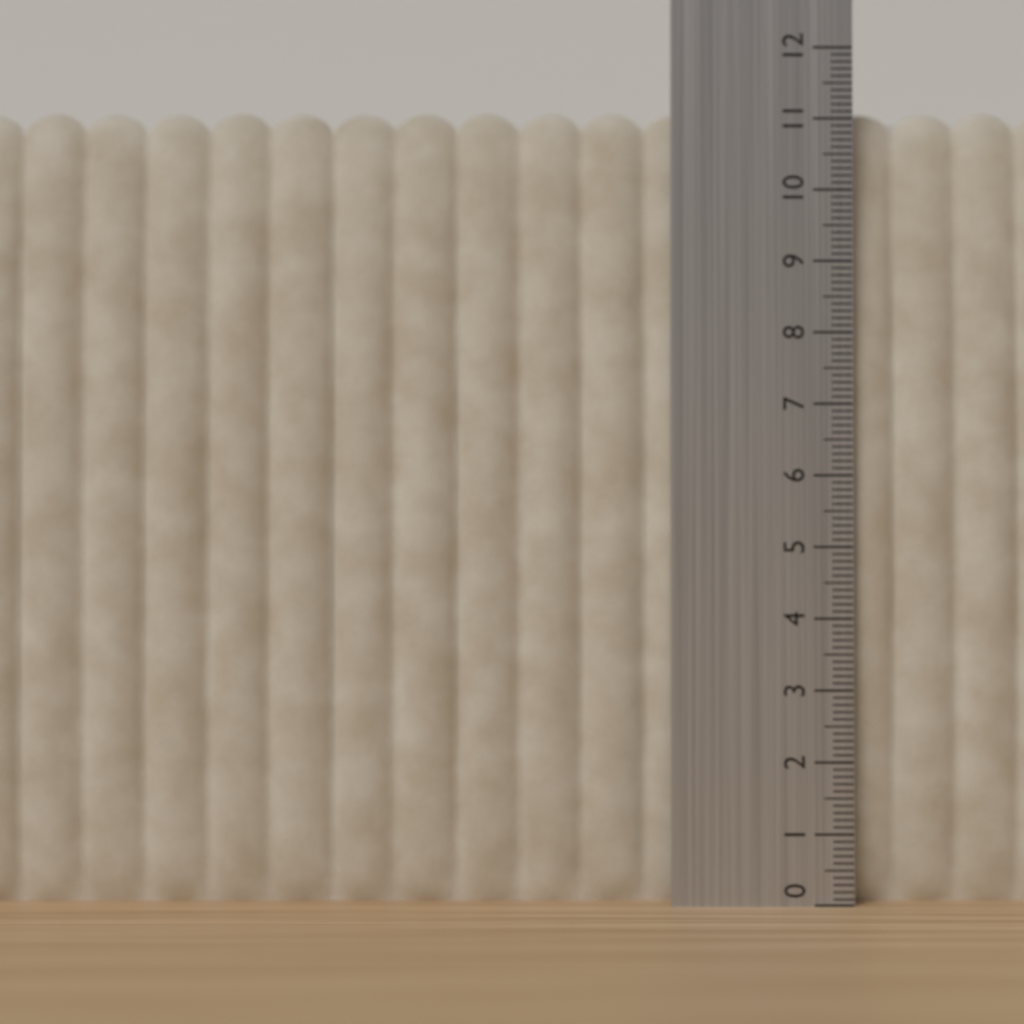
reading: 11.2 (no unit)
